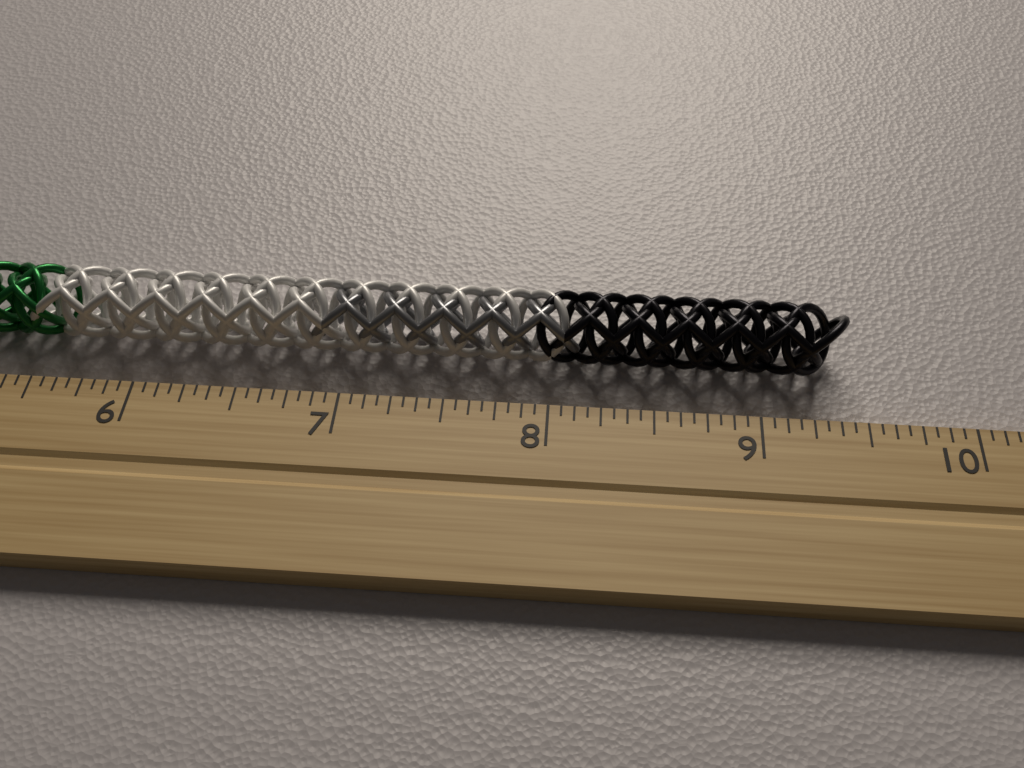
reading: 9.4375 inch
